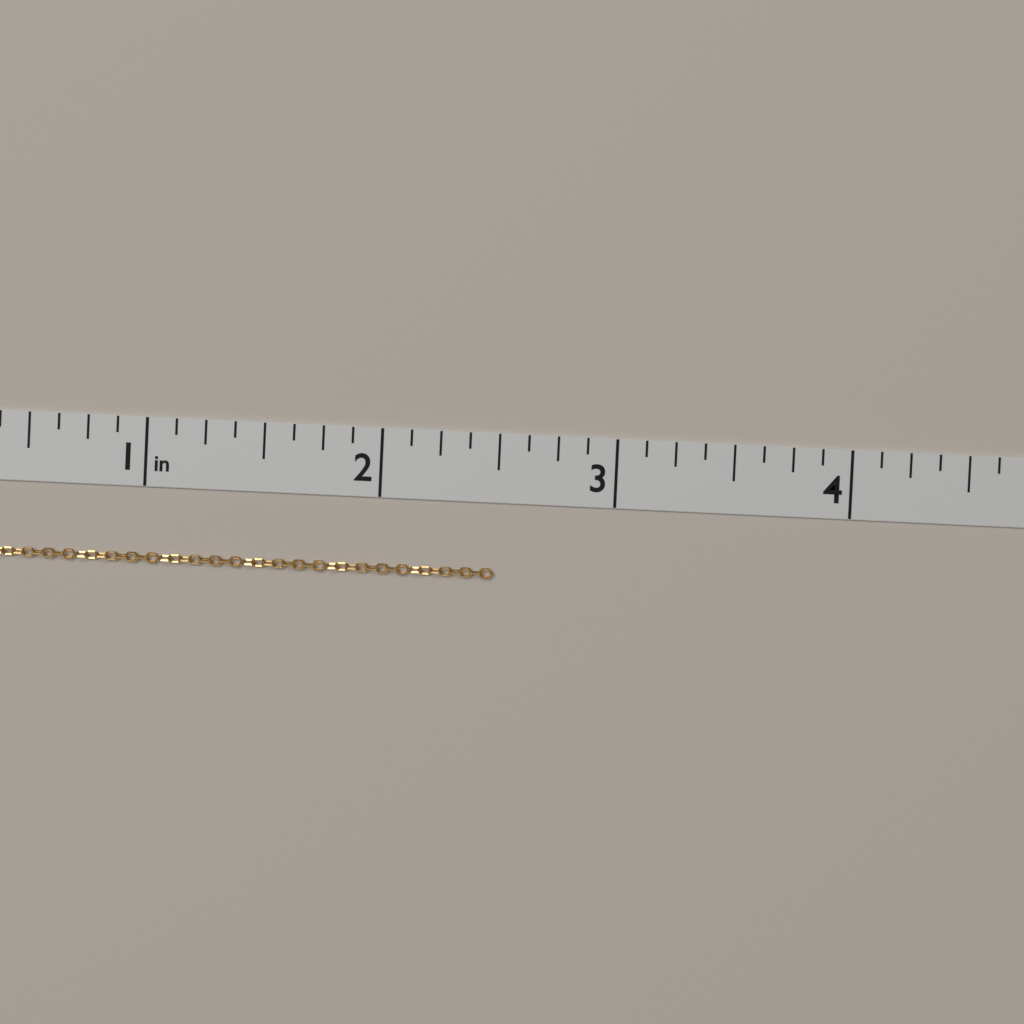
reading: 2.500 in
